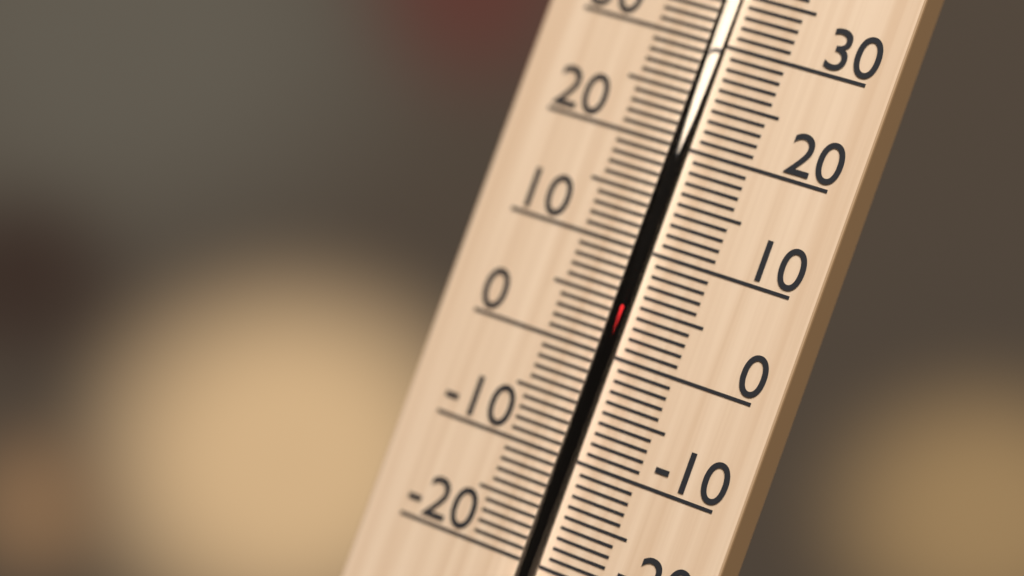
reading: 5 °C
